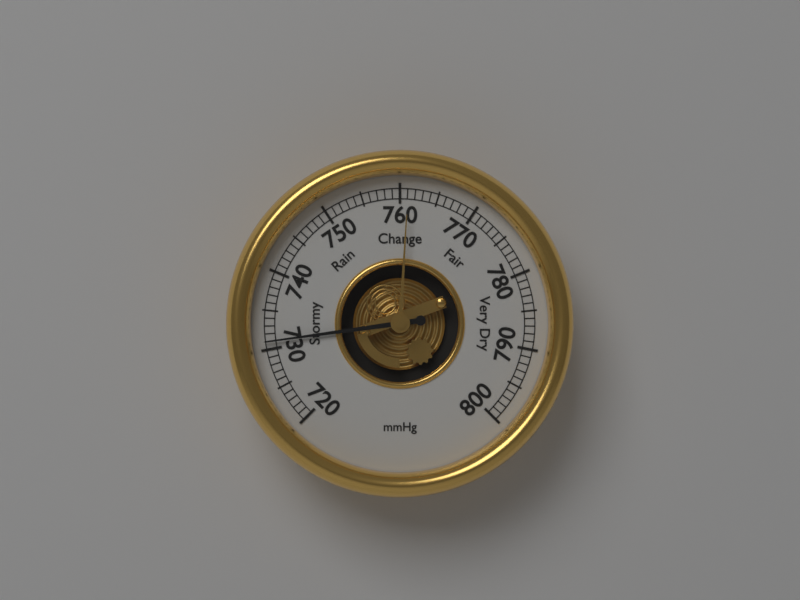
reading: 731 mmHg
